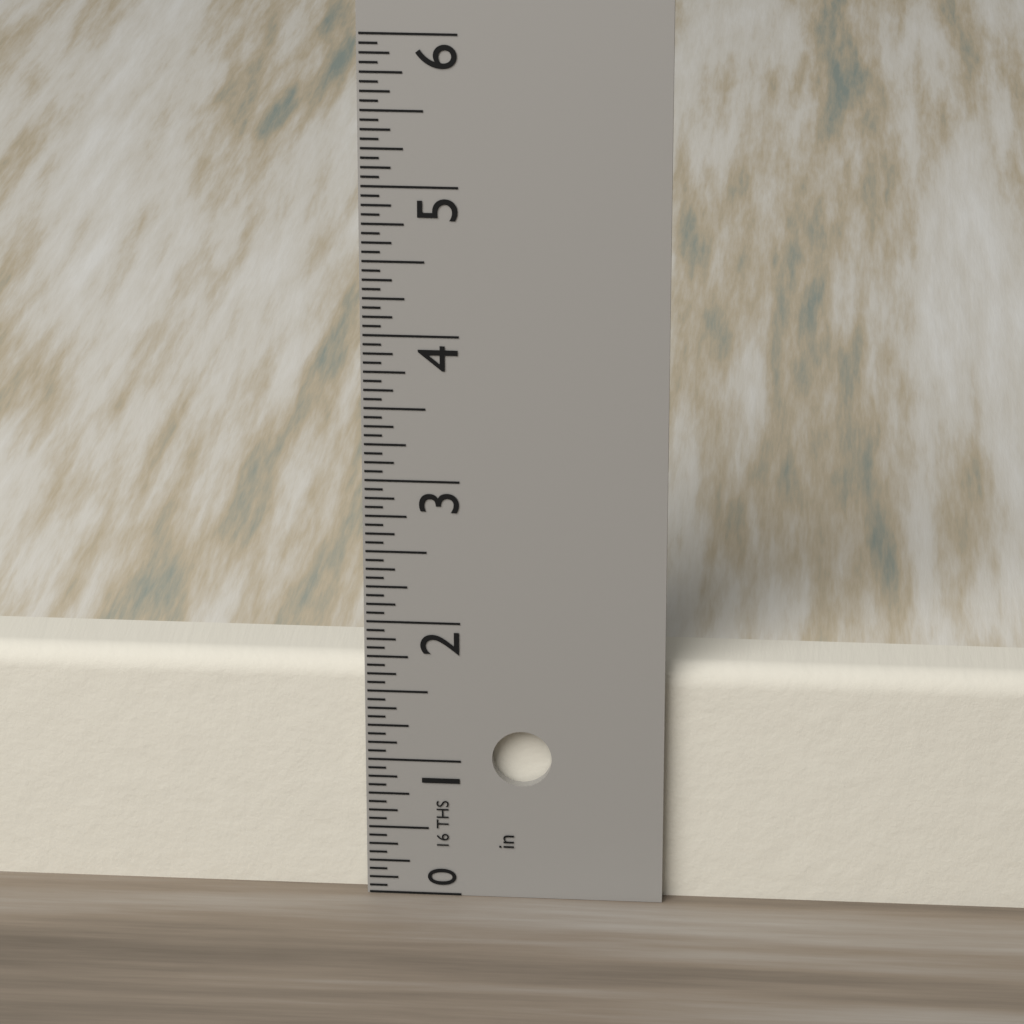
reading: 1.6875 in
